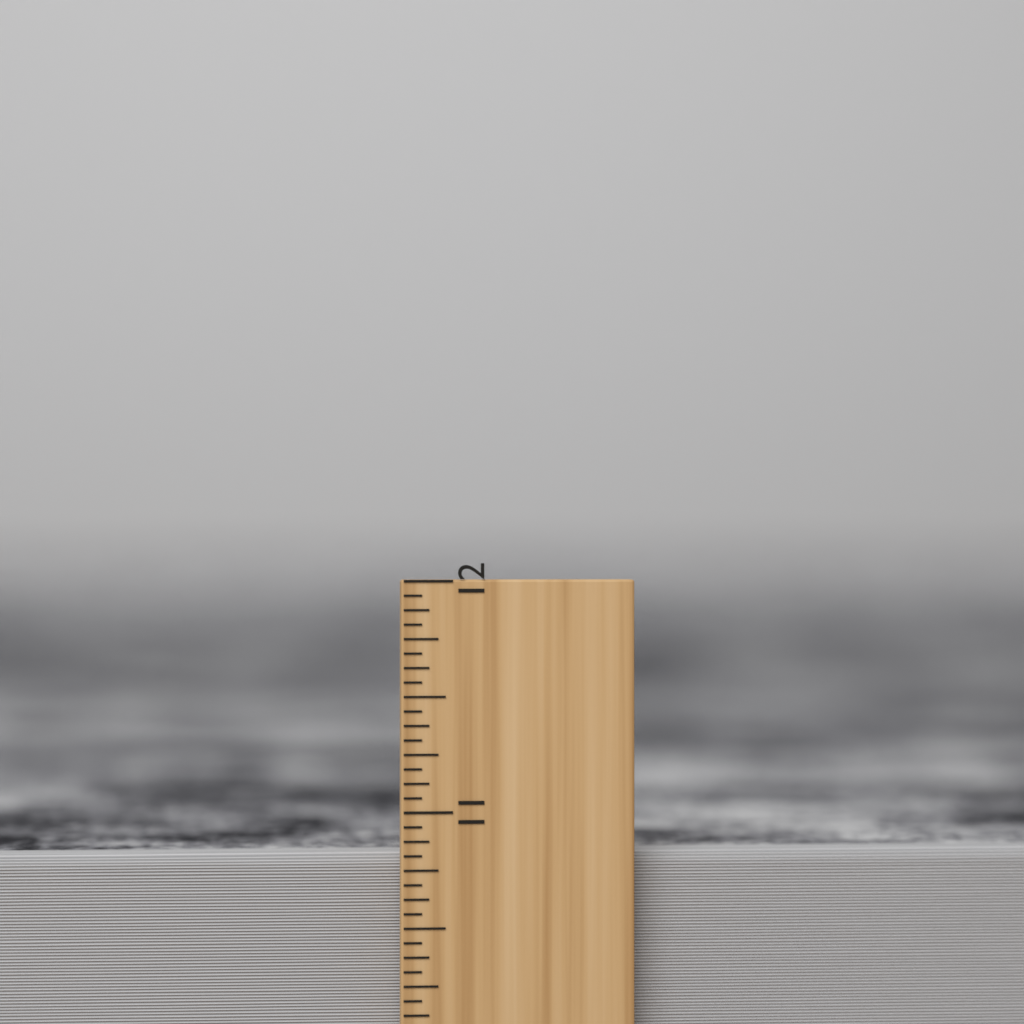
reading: 10.8125 inch
